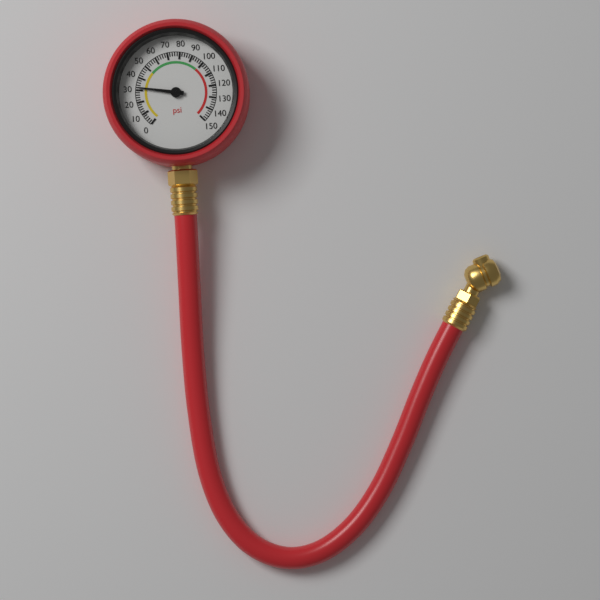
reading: 32 psi
